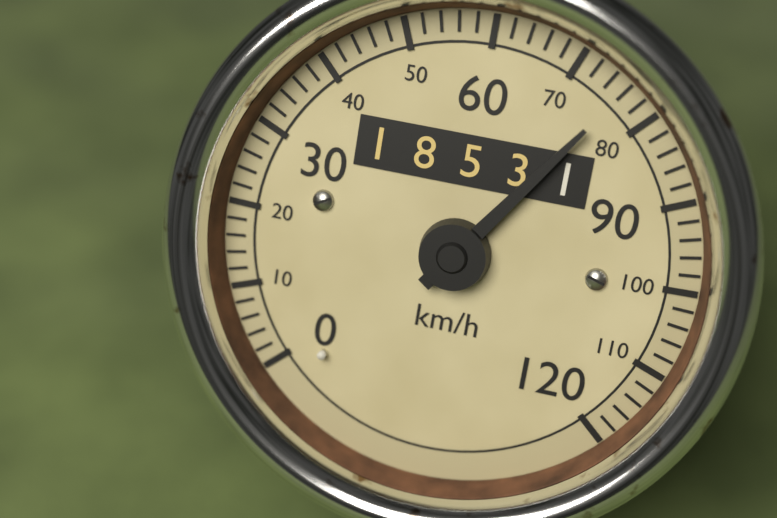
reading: 76 km/h
